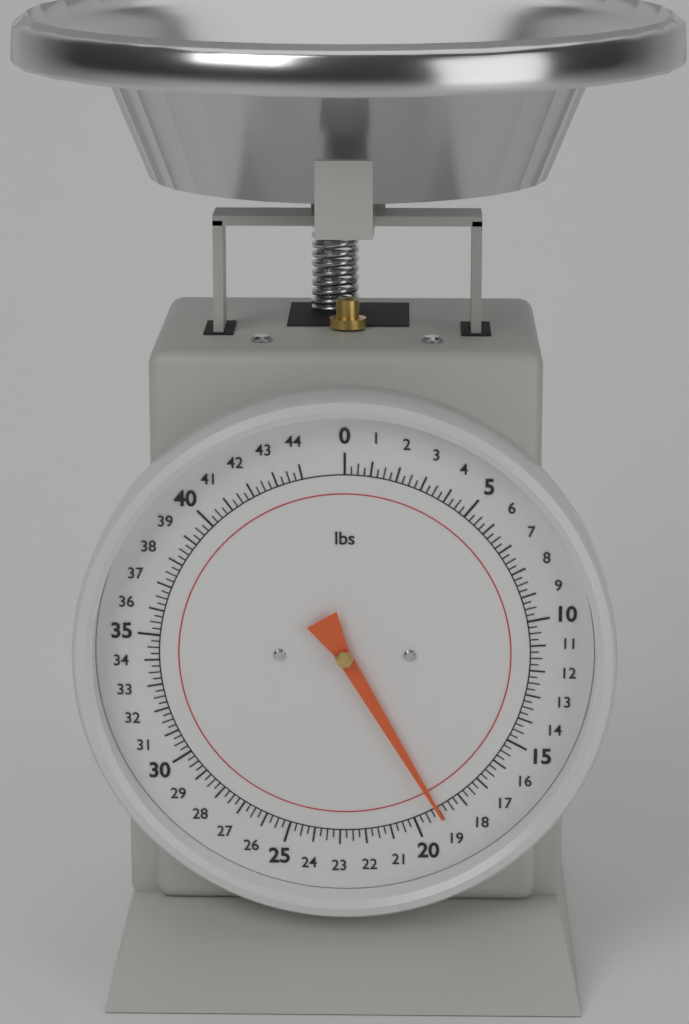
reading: 19.00 lbs
